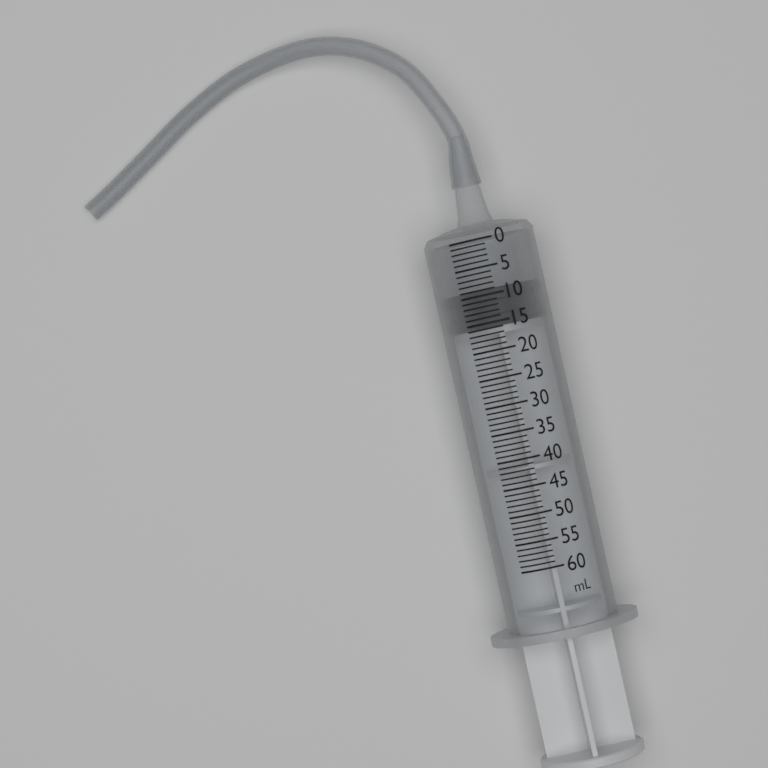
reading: 9 ml
